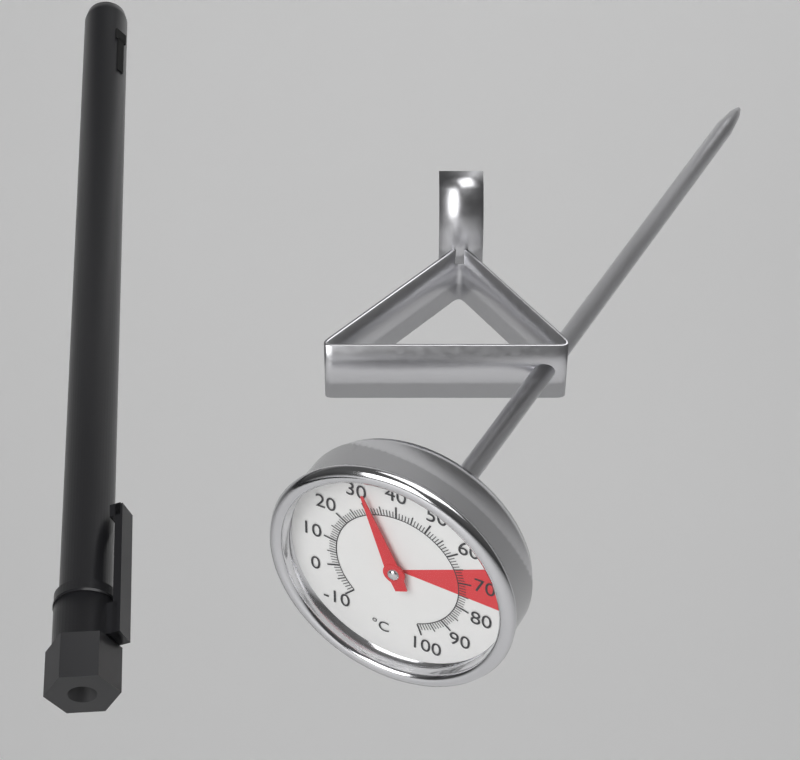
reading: 32 °C
